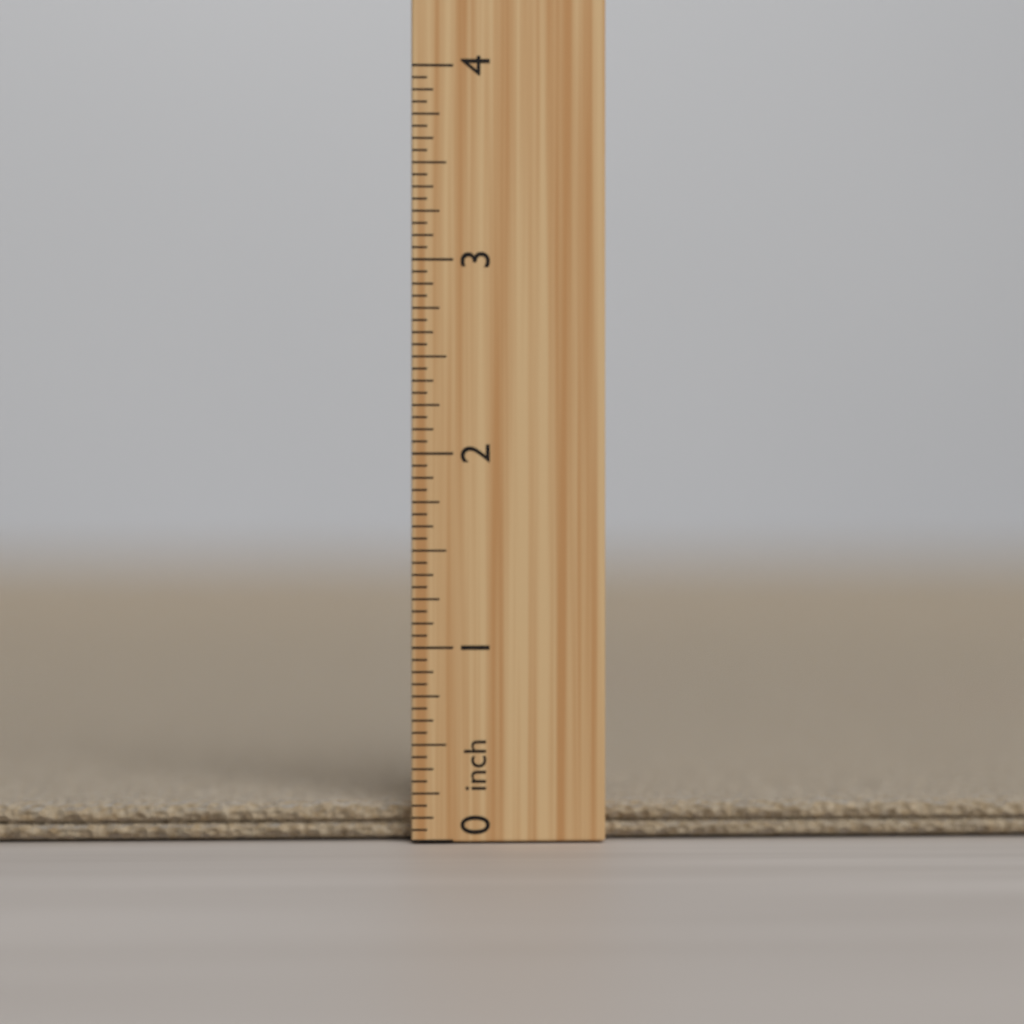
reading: 0.1875 inch
